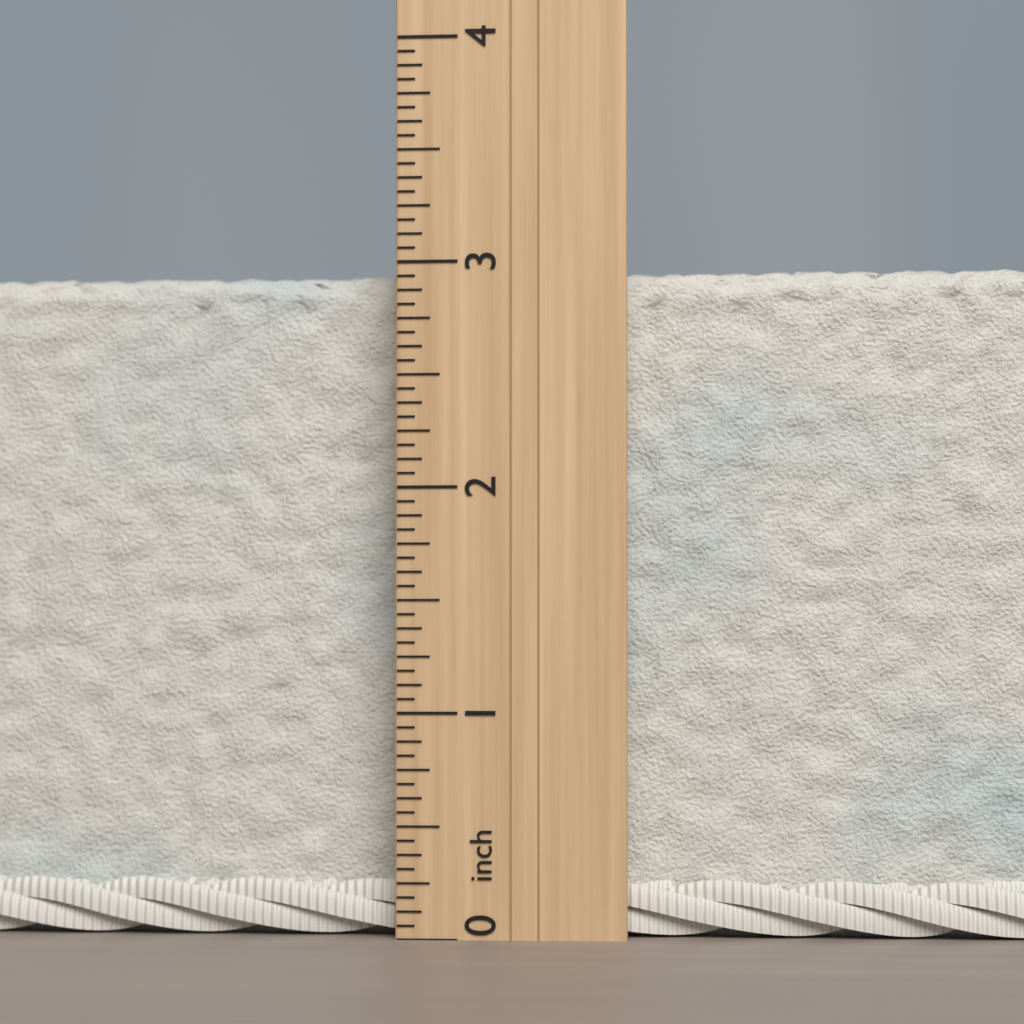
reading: 3.0000 inch
